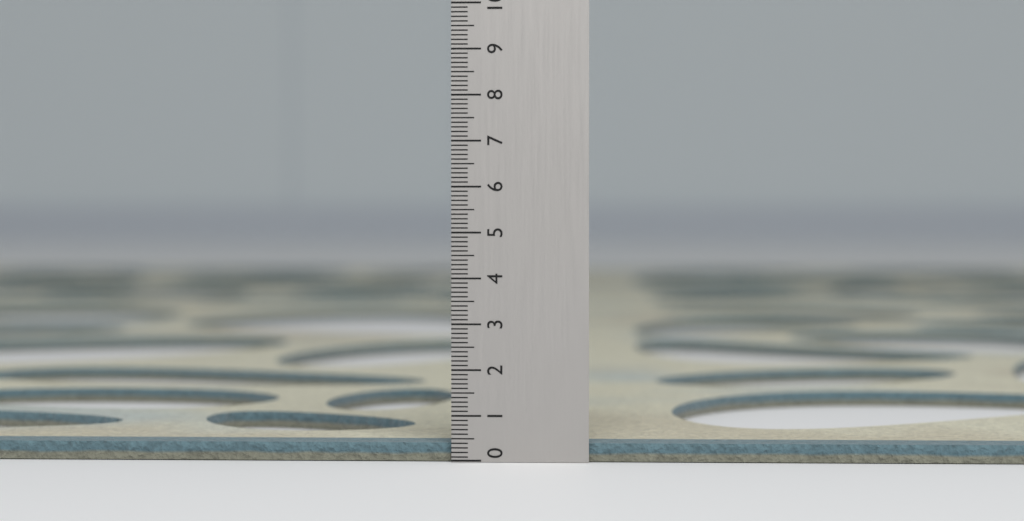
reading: 0.4 (no unit)
